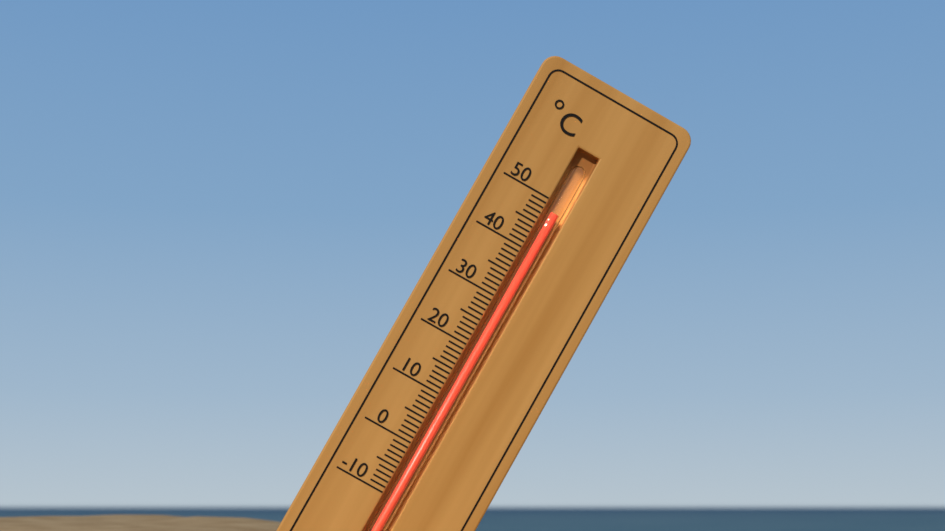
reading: 48 °C
